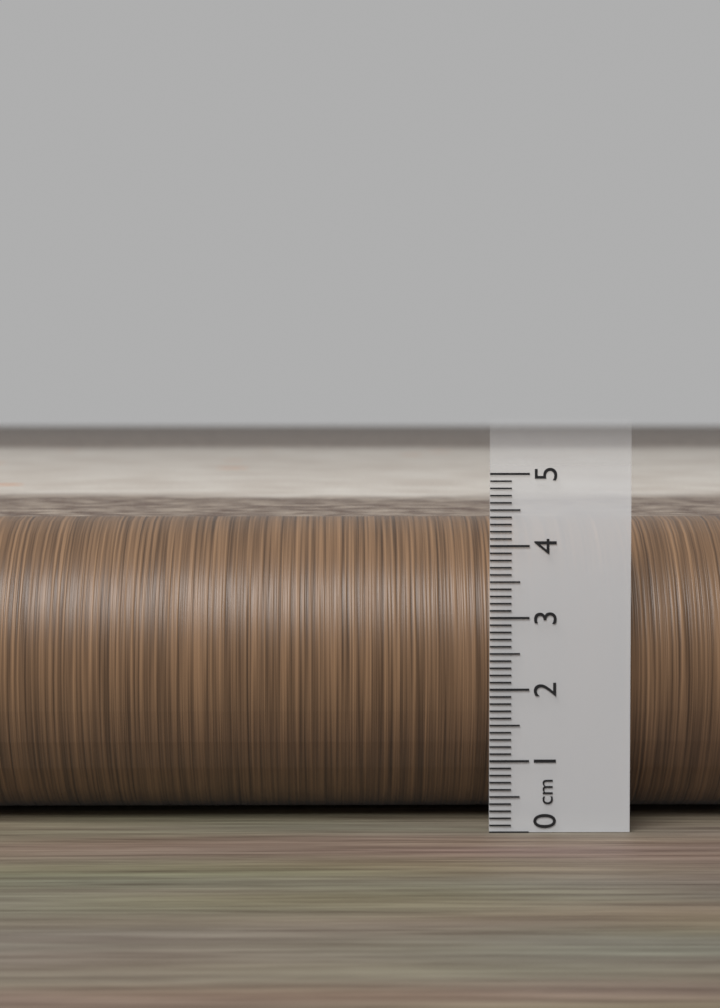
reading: 4.3 cm
